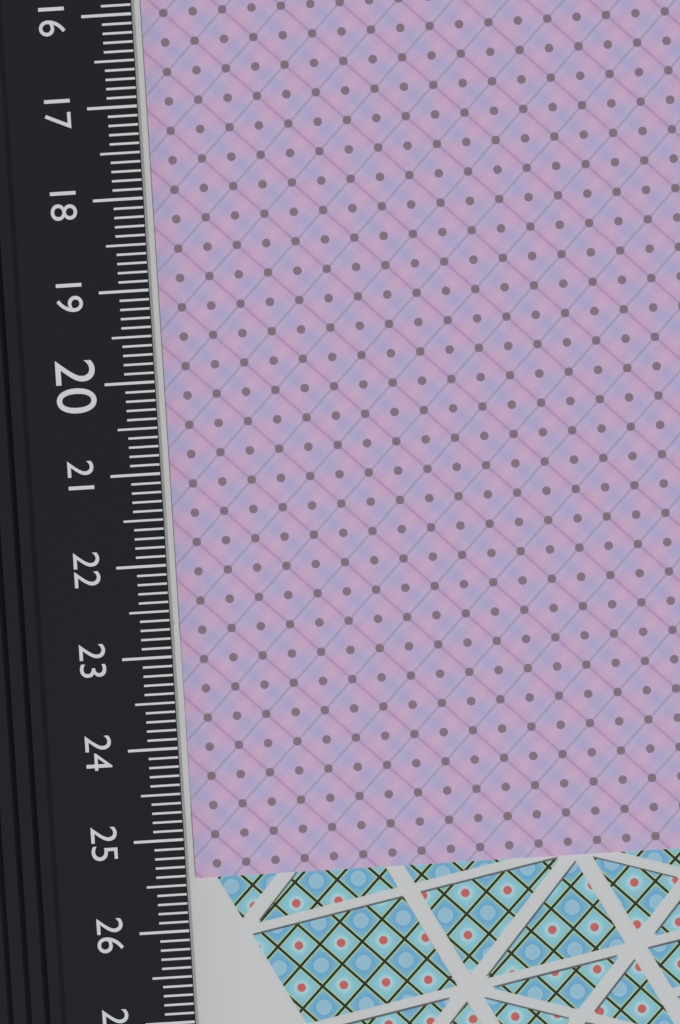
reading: 25.5 cm
